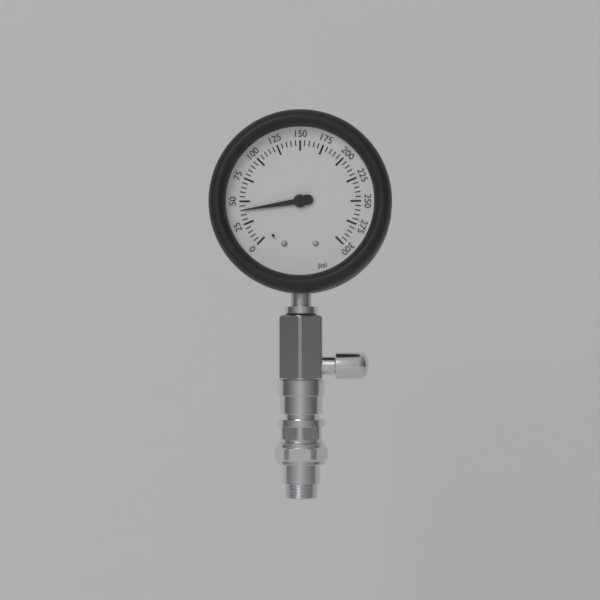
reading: 40 psi
